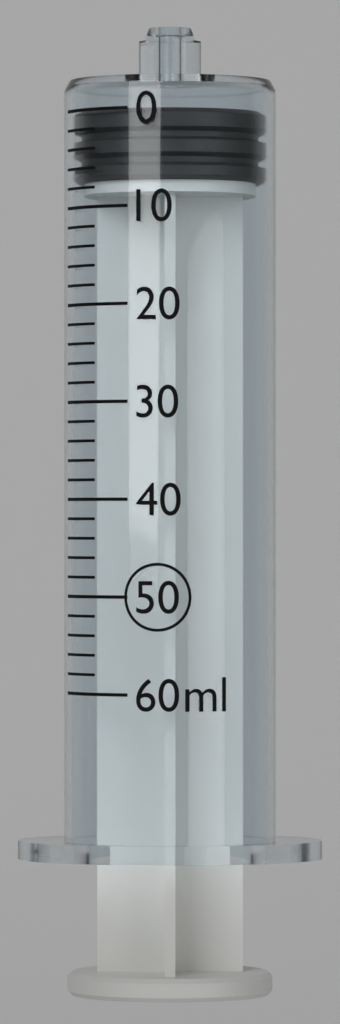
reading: 0 ml
